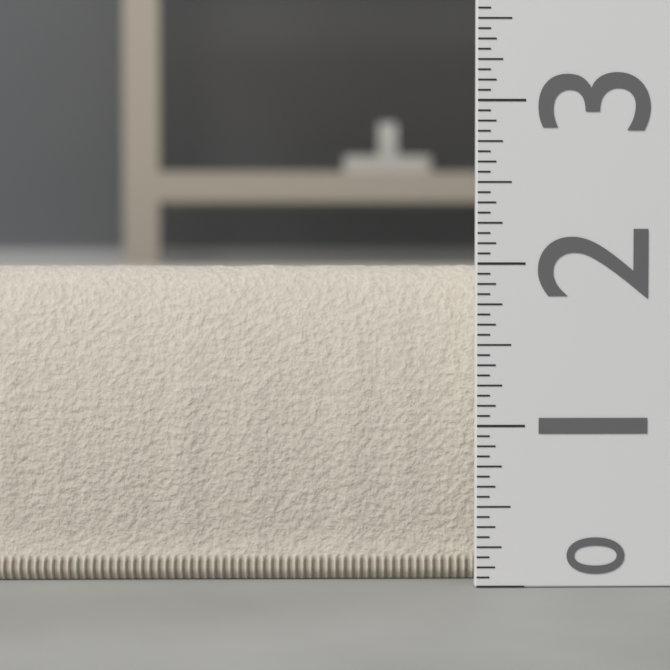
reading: 2.0000 (no unit)
